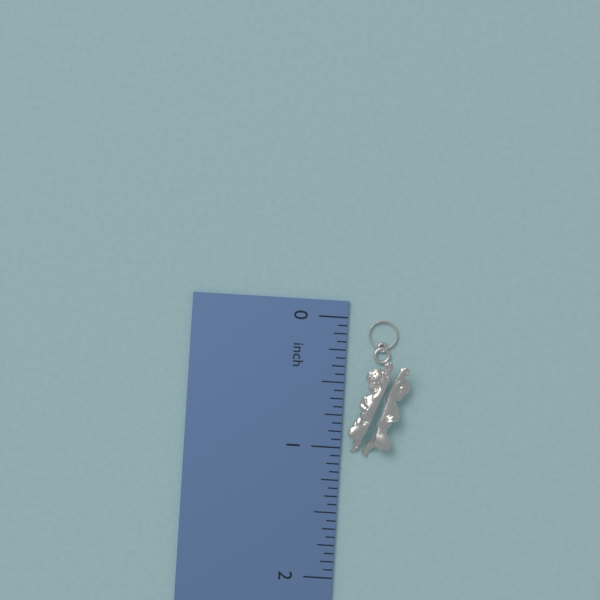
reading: 1.0625 inch
